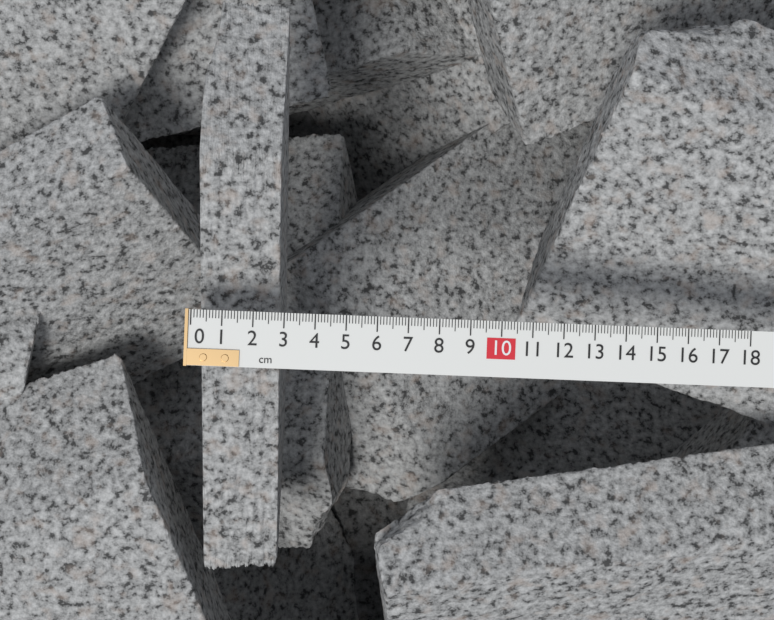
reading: 2.7 cm
